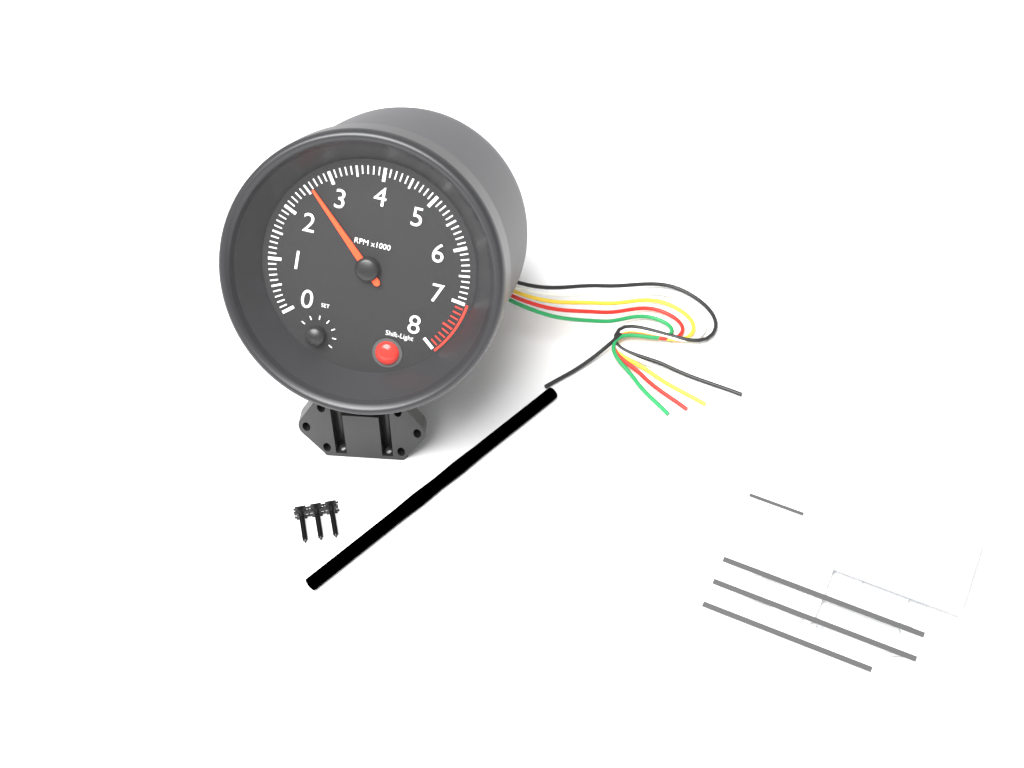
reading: 2600 RPM
